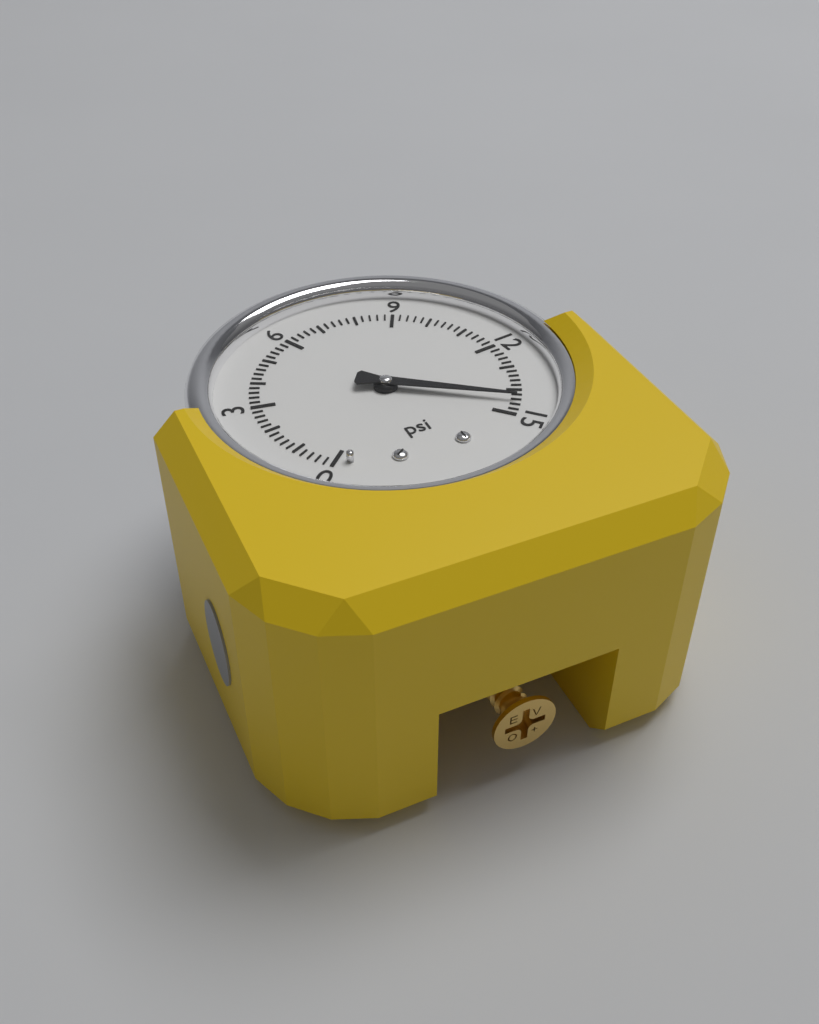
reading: 14.4 psi
